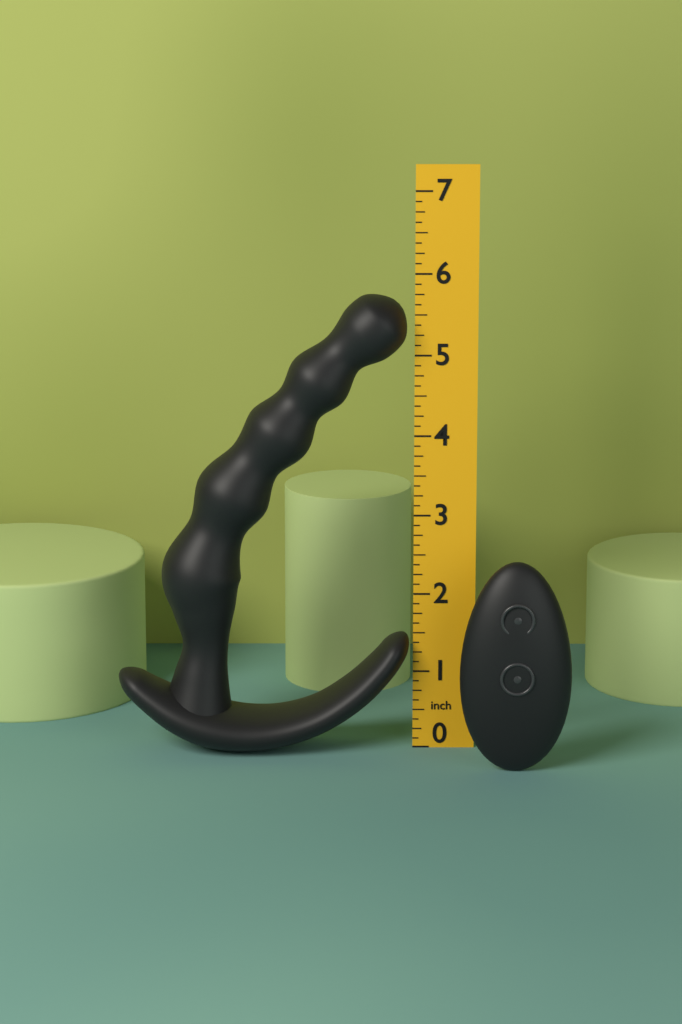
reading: 5.750 in
